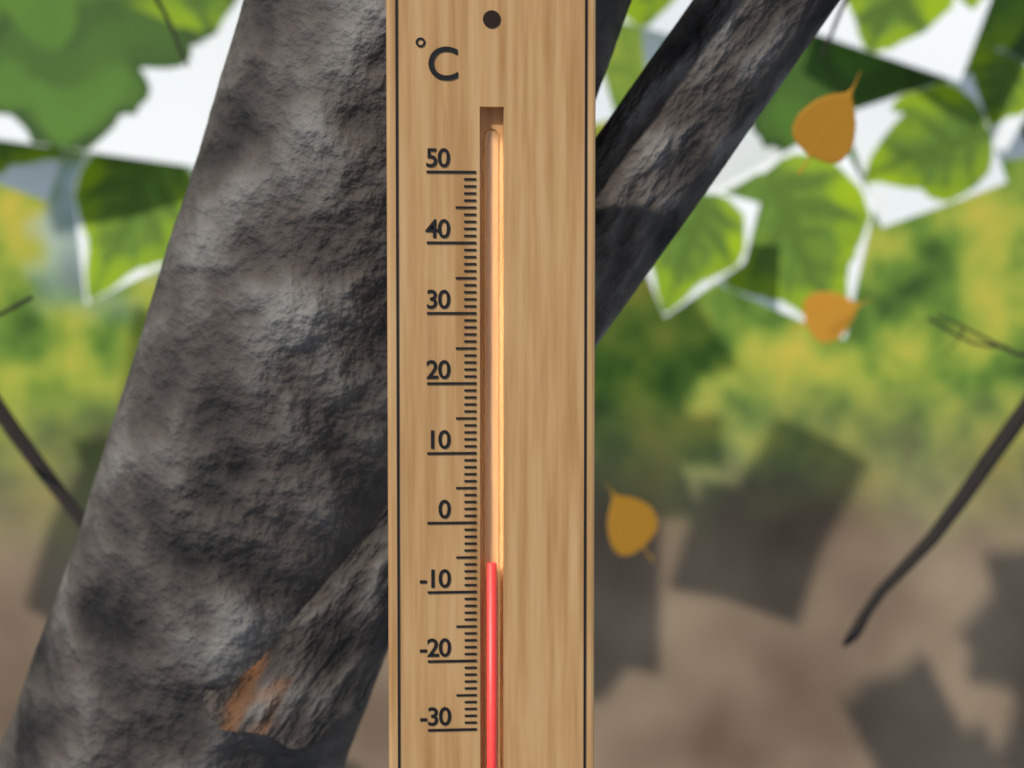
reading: -6 °C
